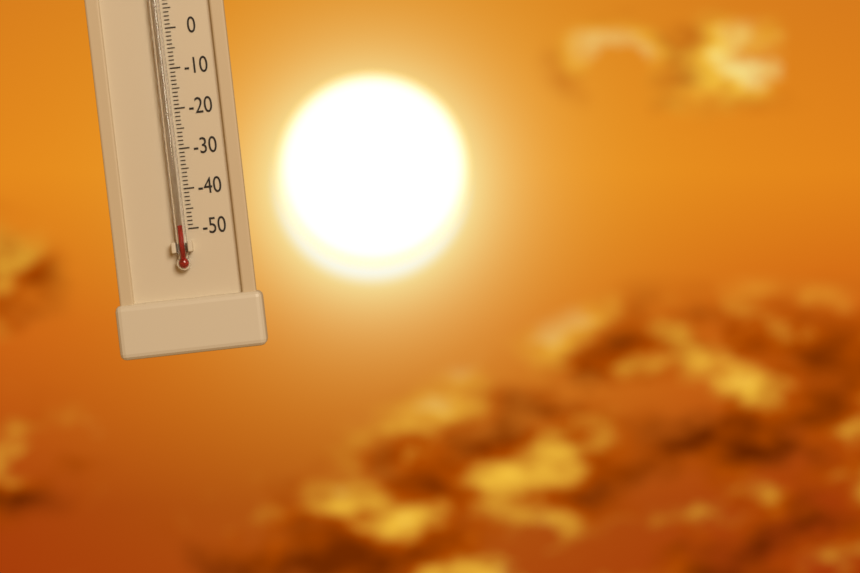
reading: -49 °C
